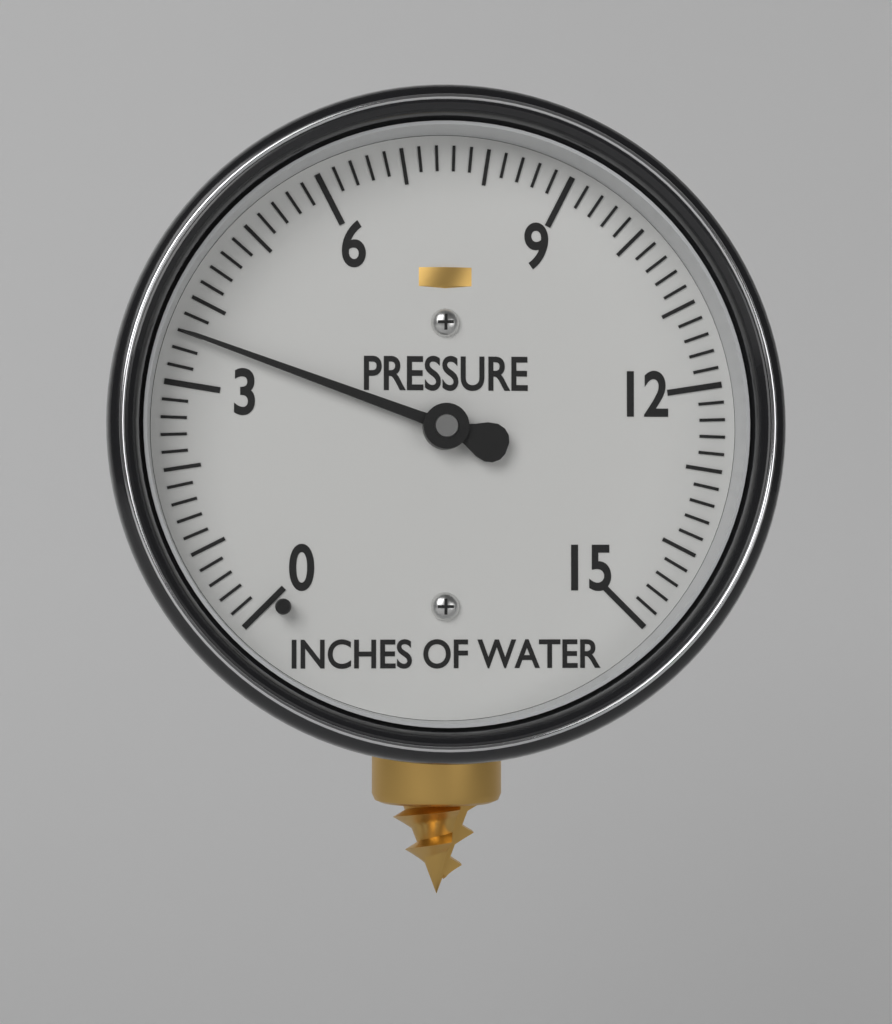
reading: 3.6 inches of water
